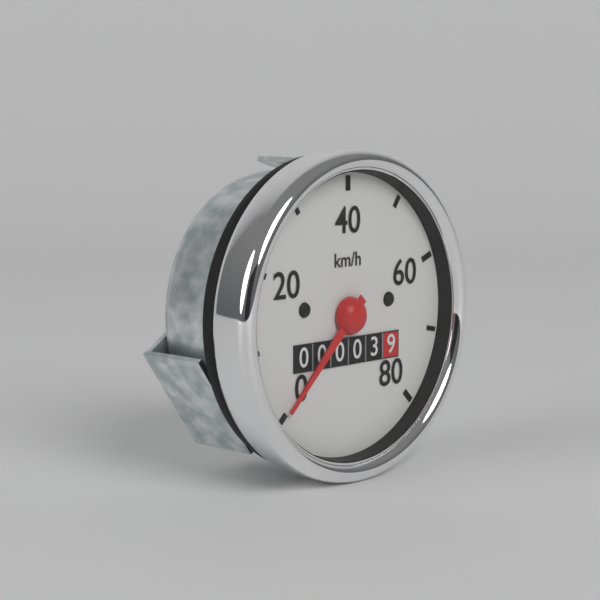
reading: 0 km/h
